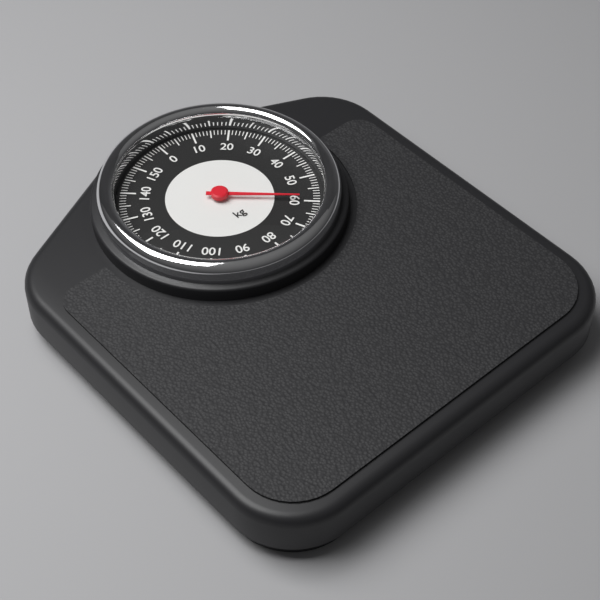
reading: 59 kg
